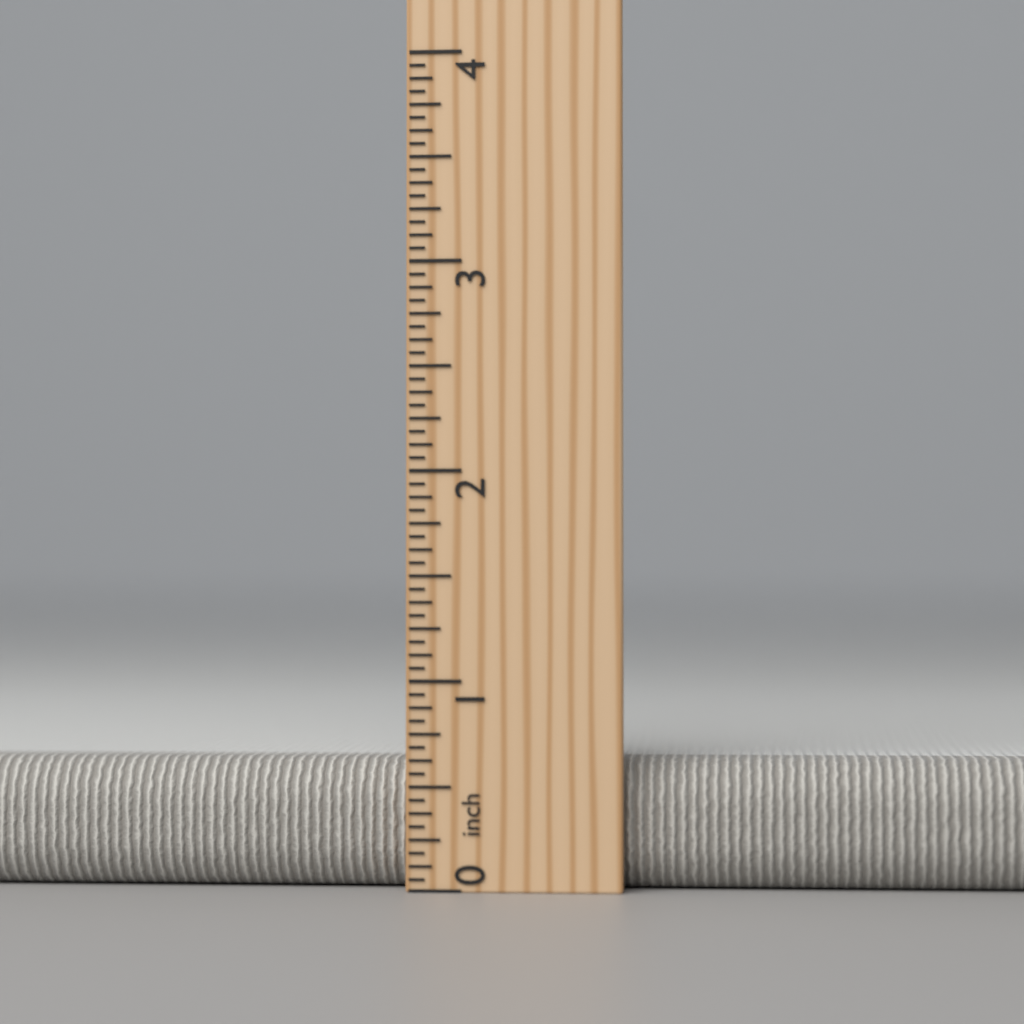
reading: 0.6250 inch
